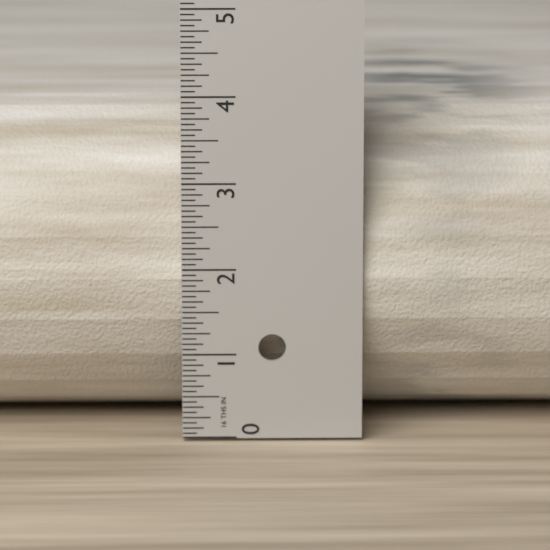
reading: 3.7500 in
